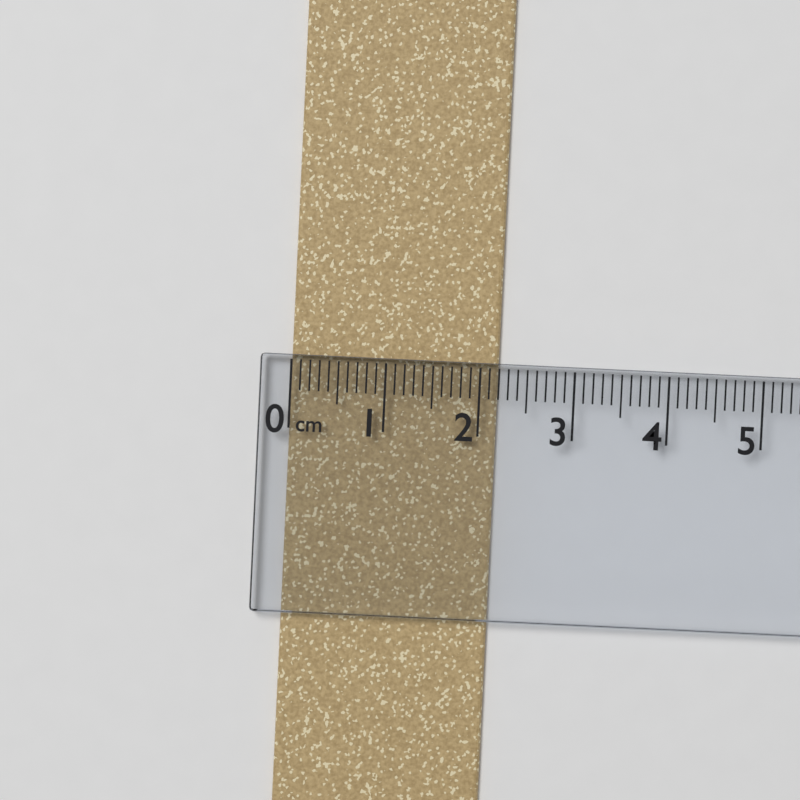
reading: 2.2 cm
